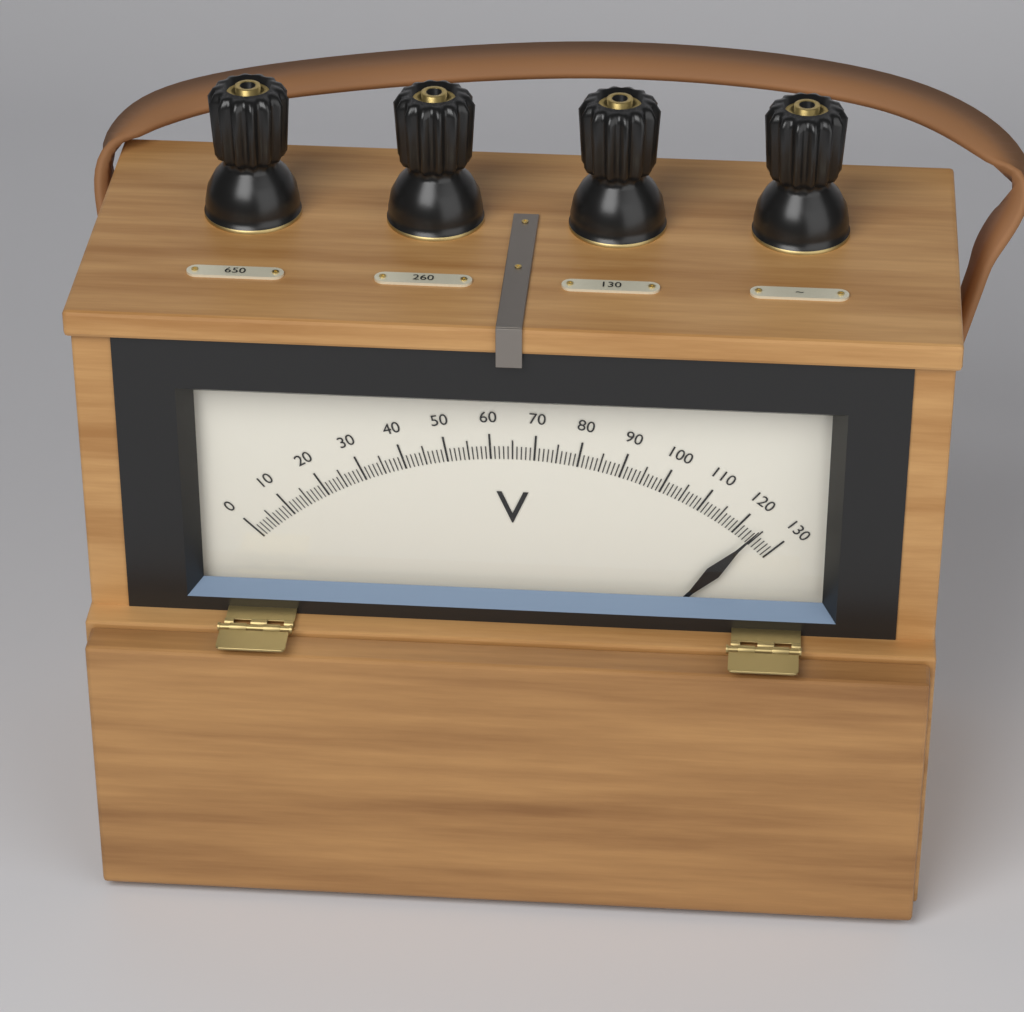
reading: 124 V
